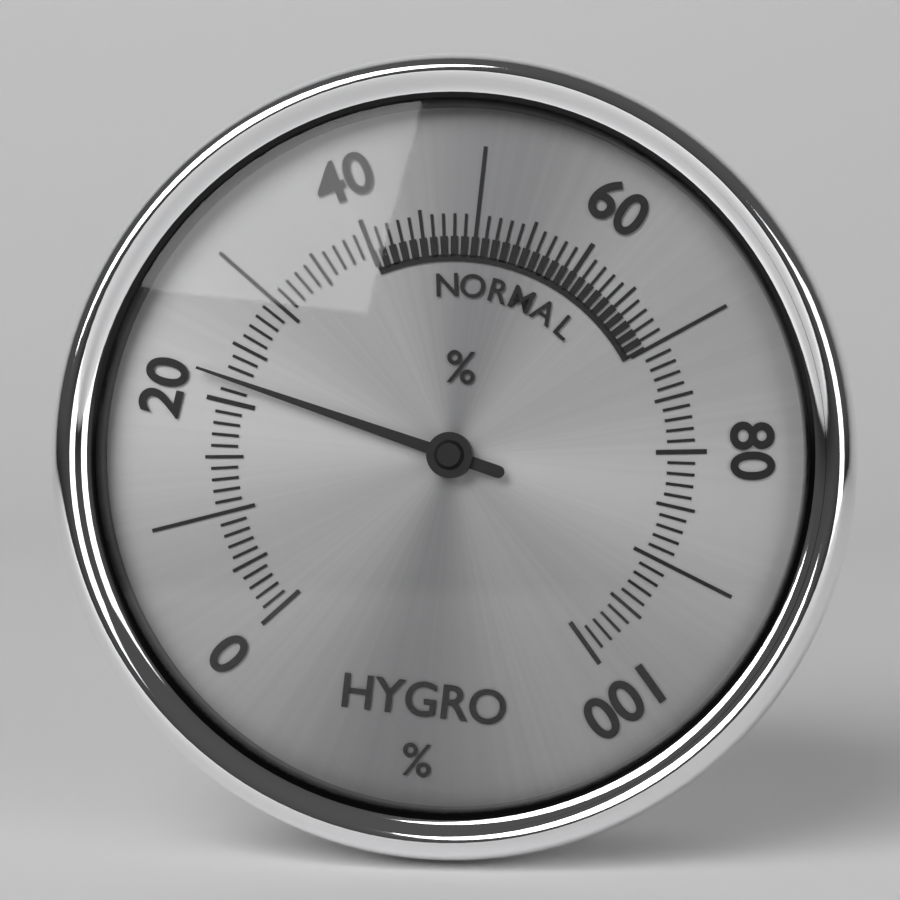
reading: 22 %
